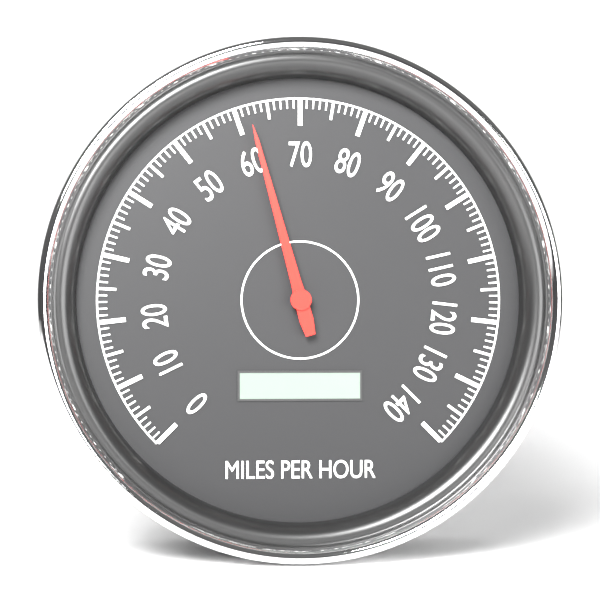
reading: 62 mph
